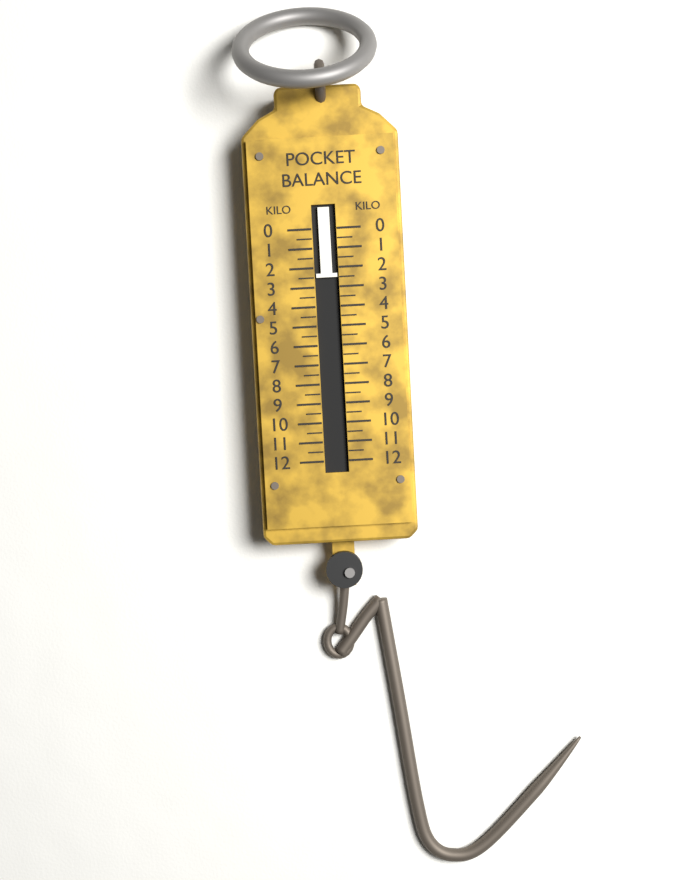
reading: 2.5 kg
